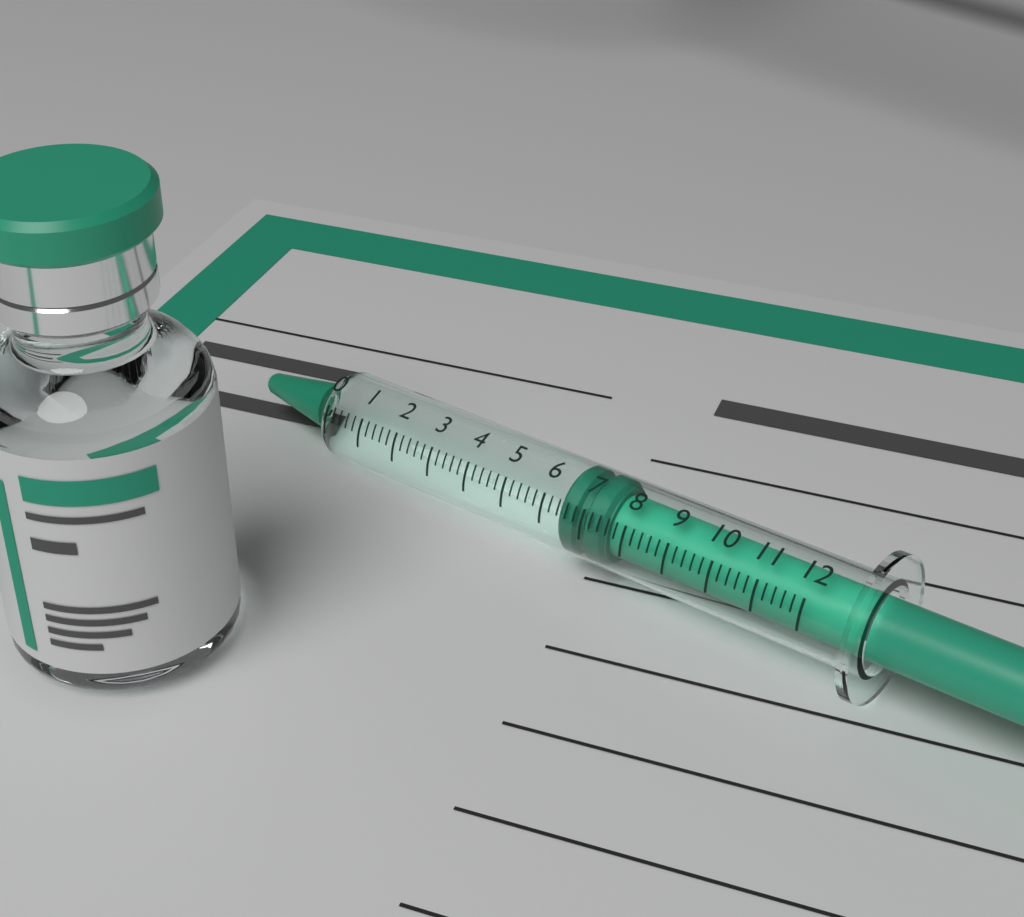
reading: 6.4 (no unit)
